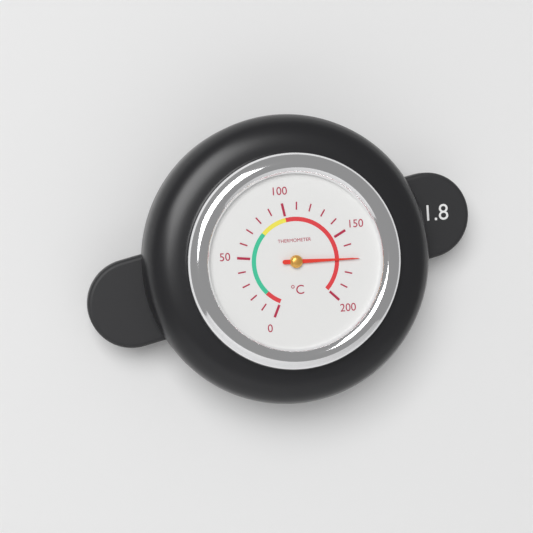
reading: 170 °C
